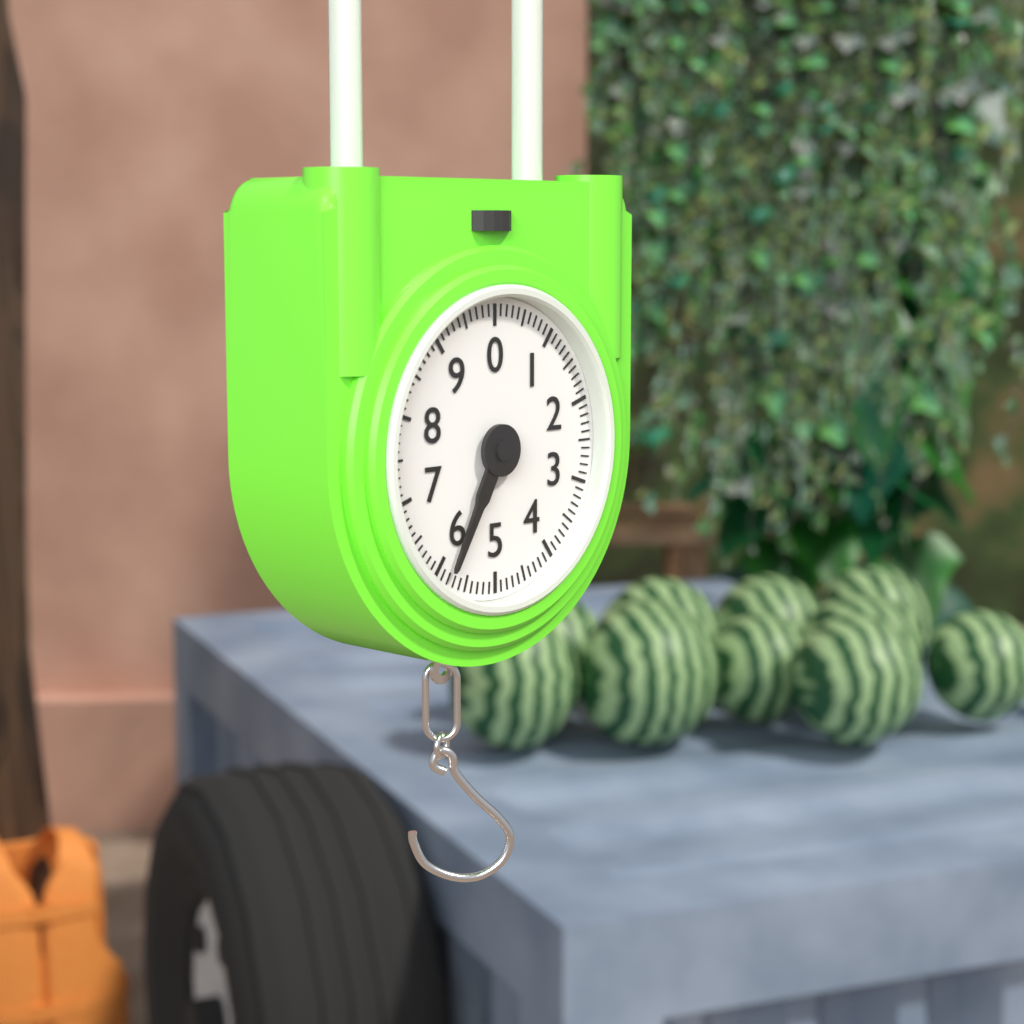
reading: 5.8 (no unit)
